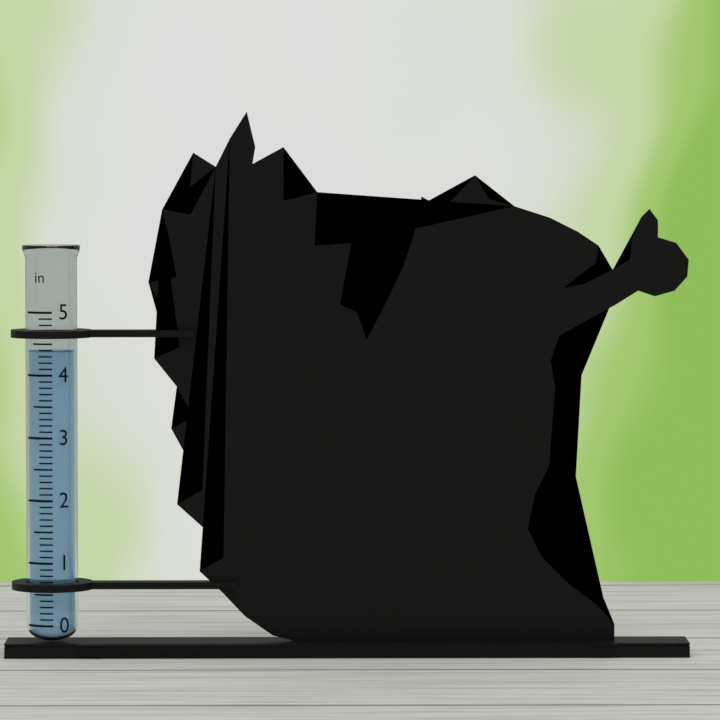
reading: 4.4 in
